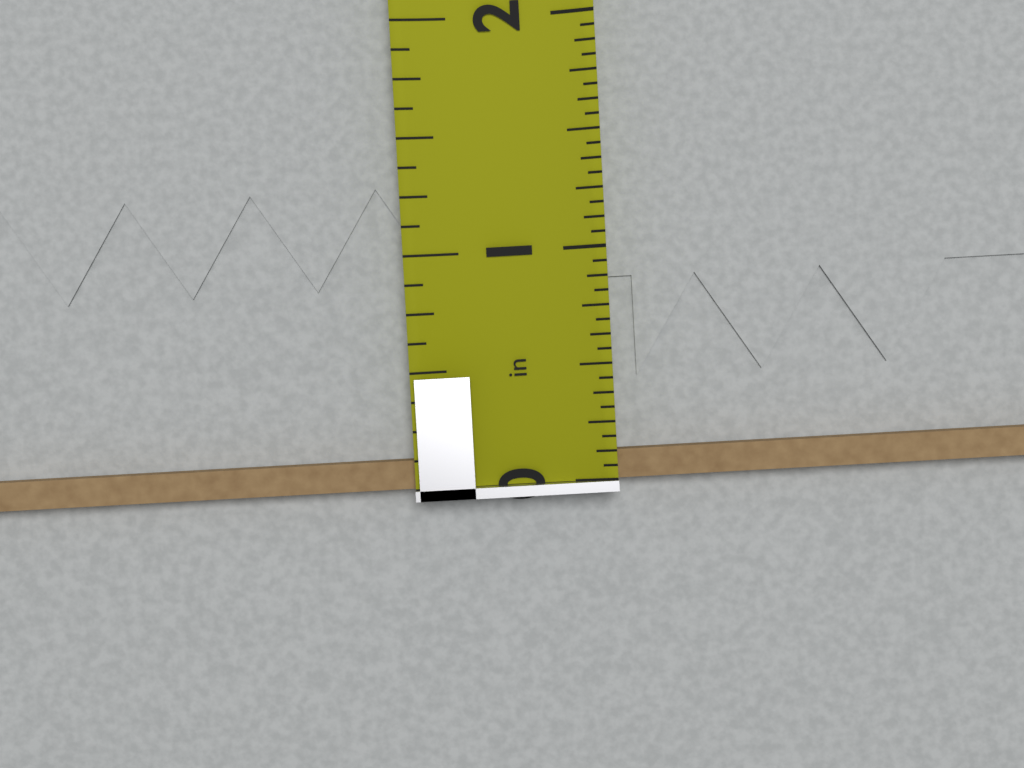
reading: 0.1250 in
